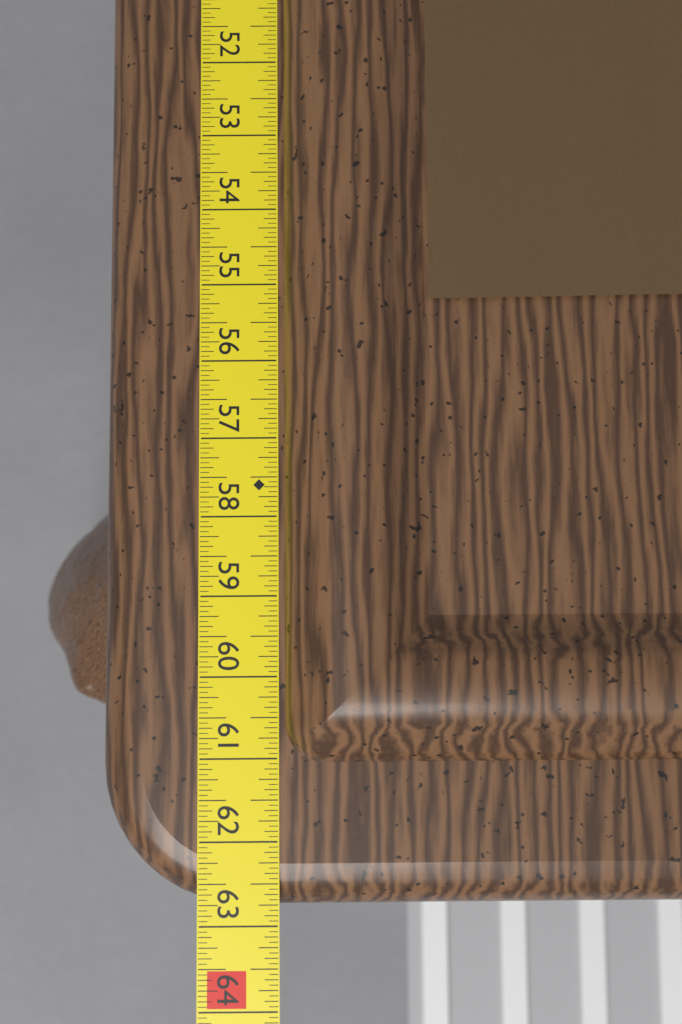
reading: 62.8125 in
